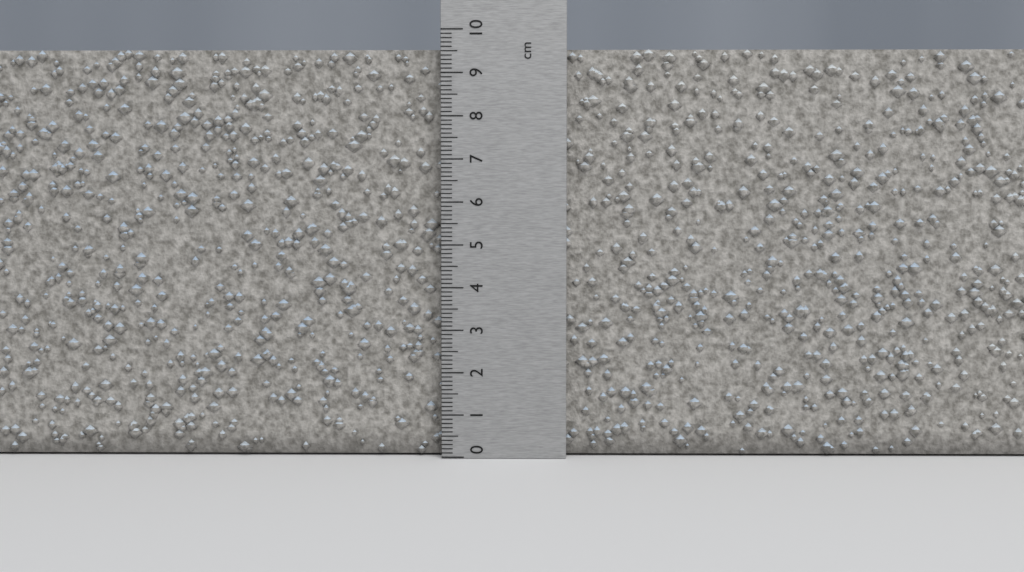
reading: 9.6 cm
